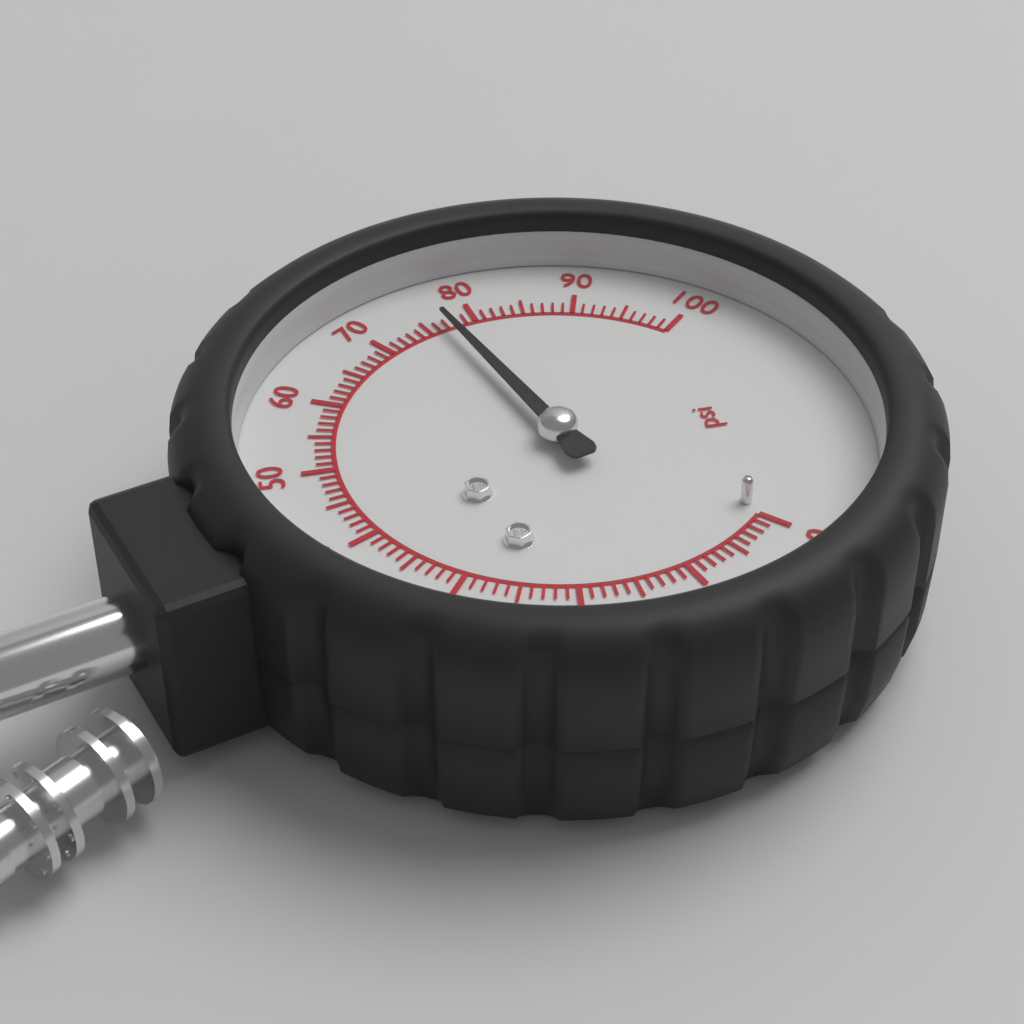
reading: 77 psi
